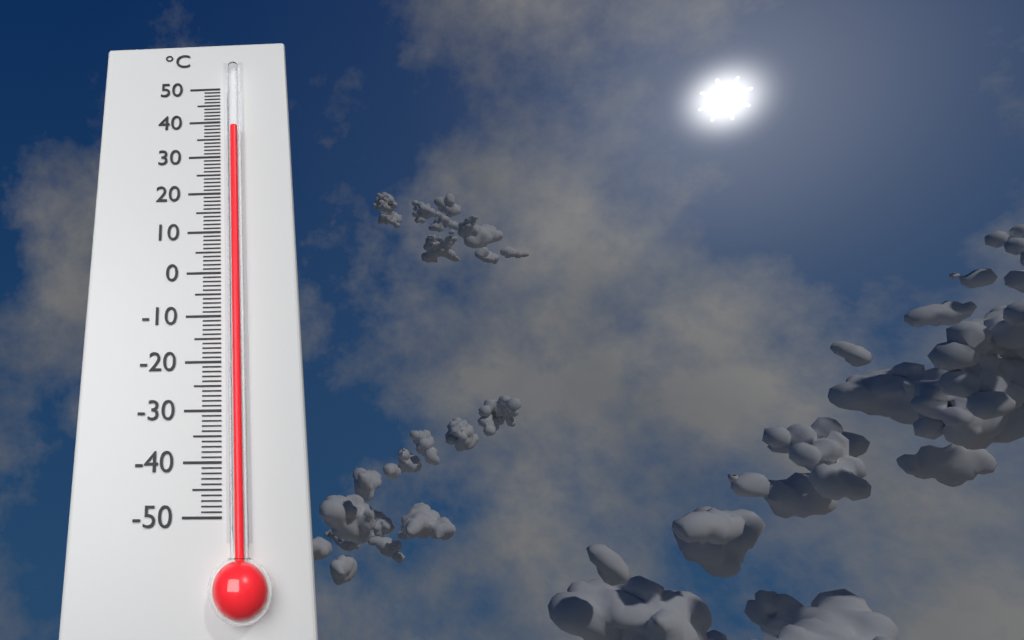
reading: 37 °C
